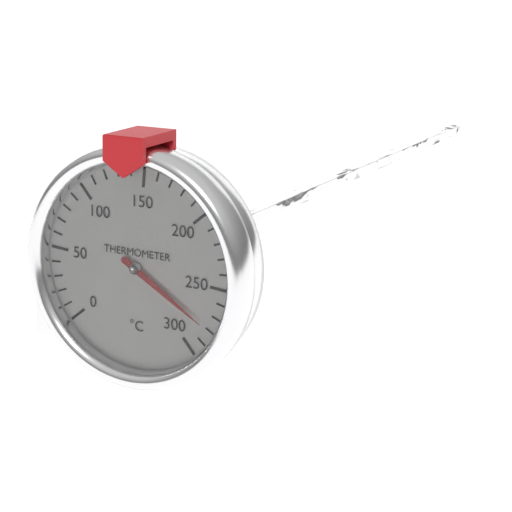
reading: 280 °C
